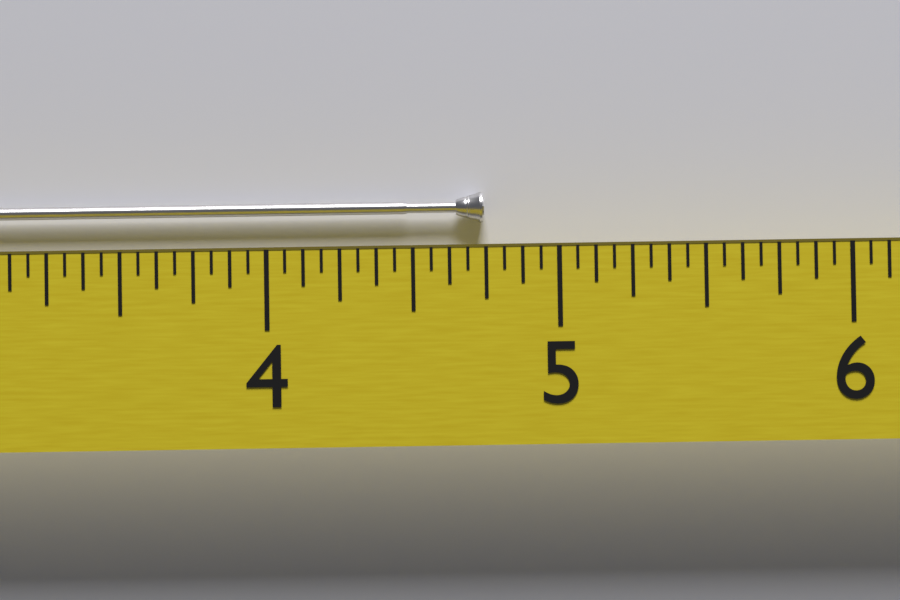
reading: 4.7500 (no unit)
